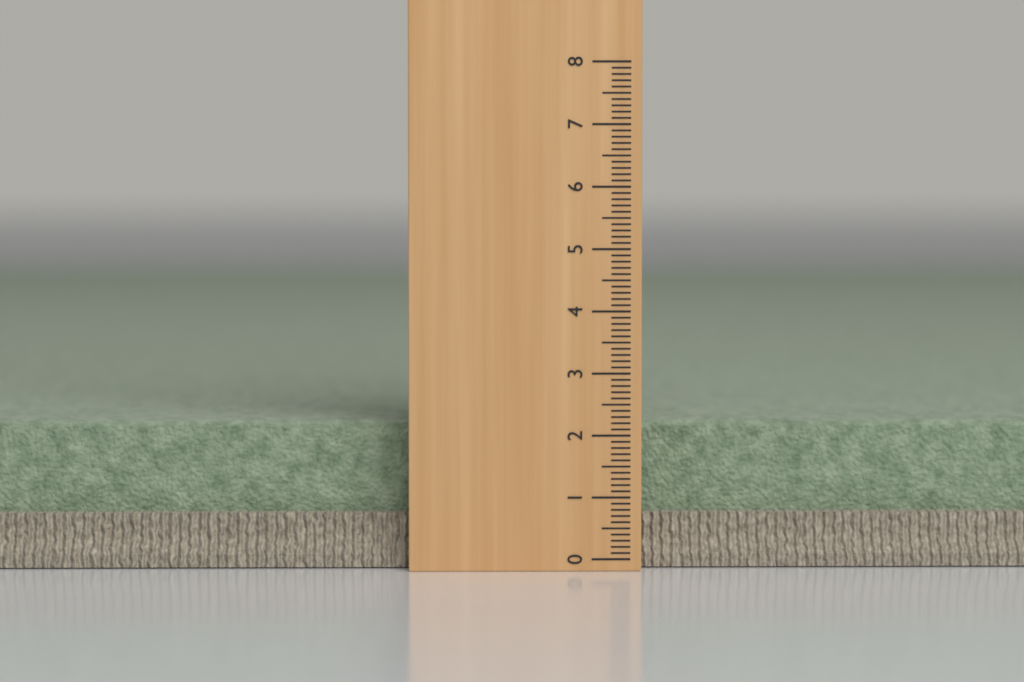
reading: 2.2 (no unit)
